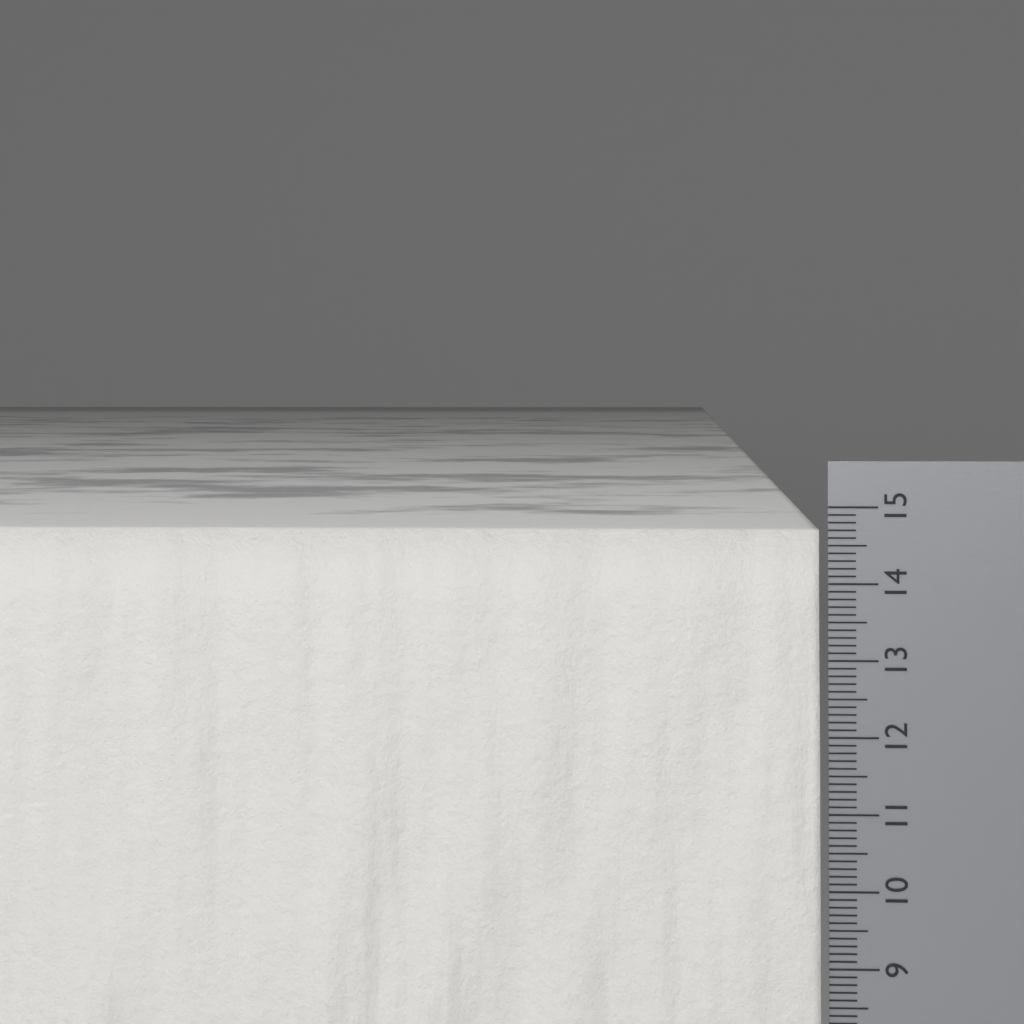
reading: 14.7 cm
